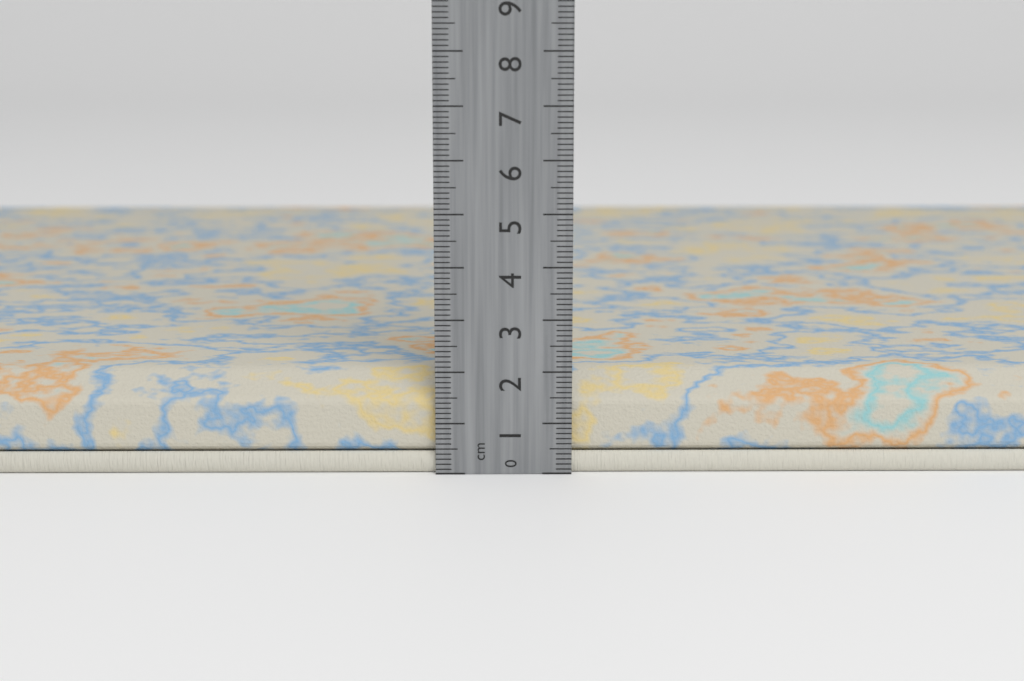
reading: 1.9 cm
